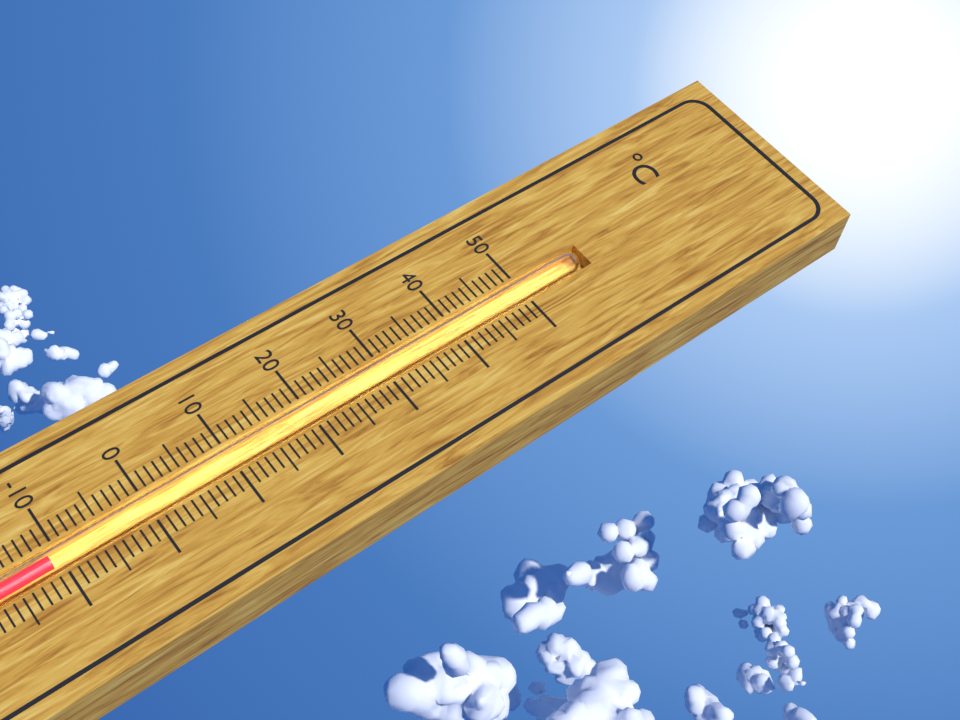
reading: -11 °C
